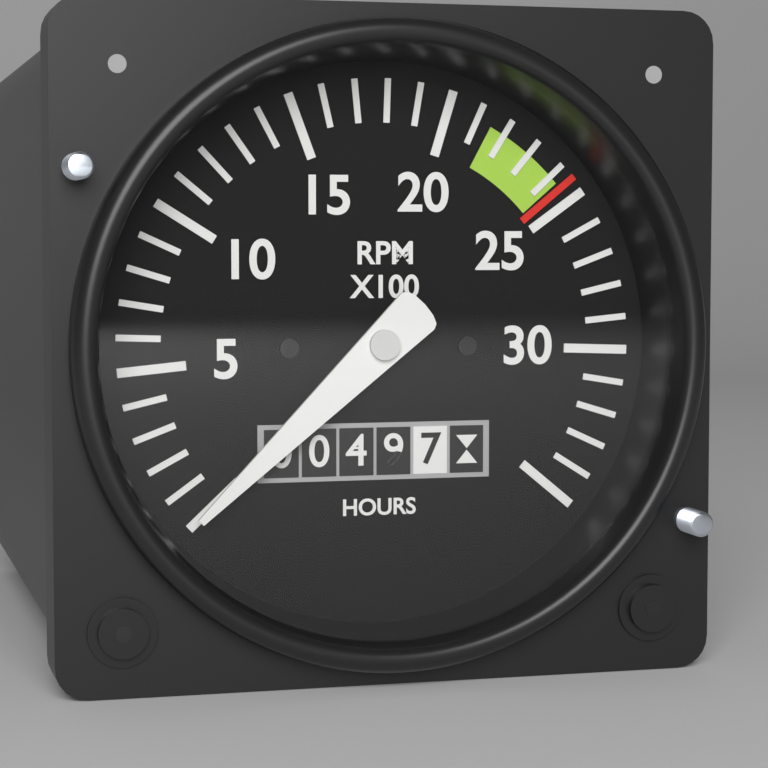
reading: 0 RPM
